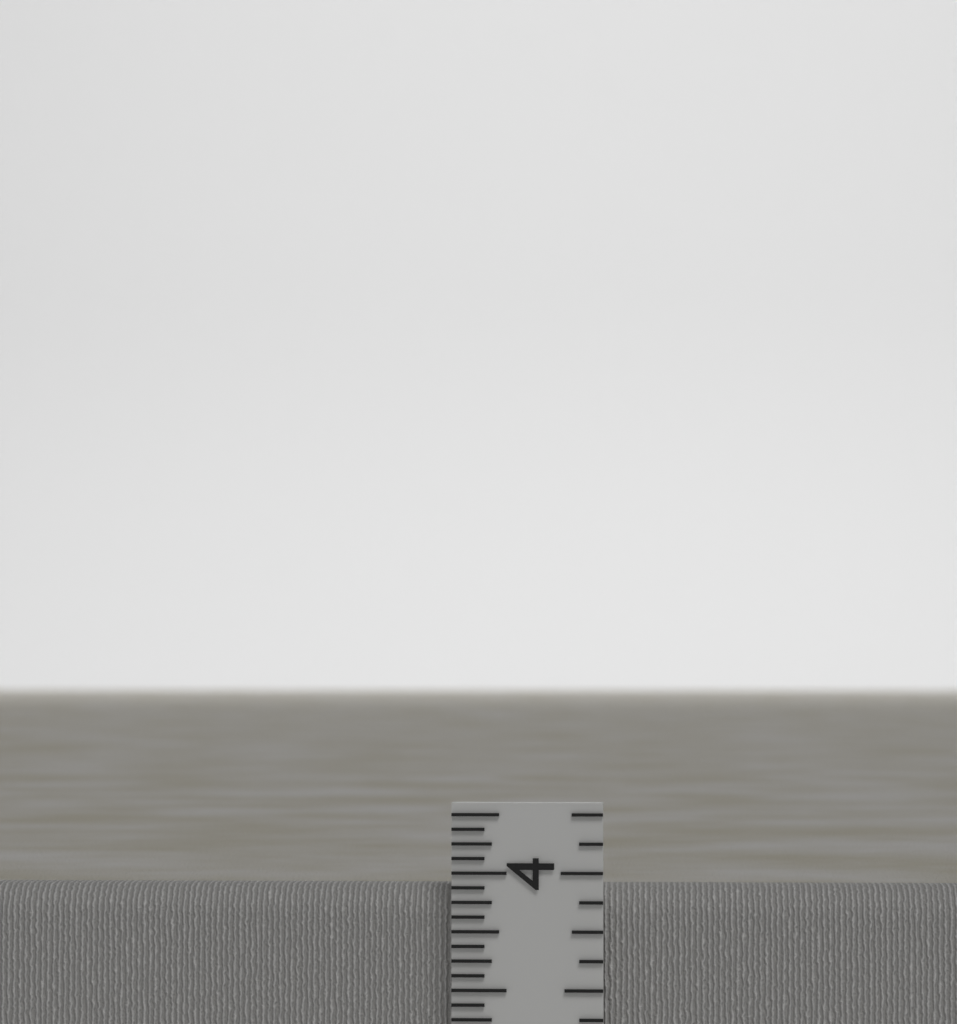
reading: 3.9375 in
